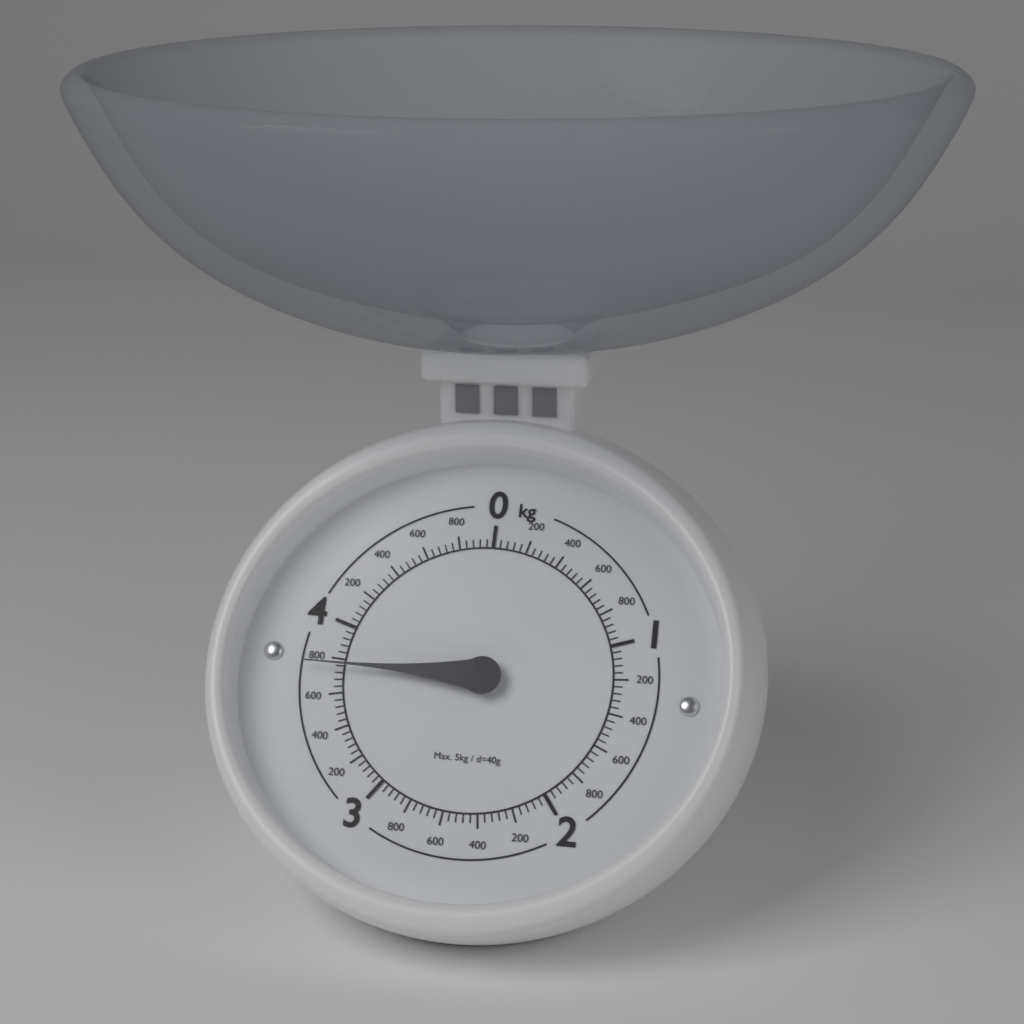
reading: 3.76 kg
